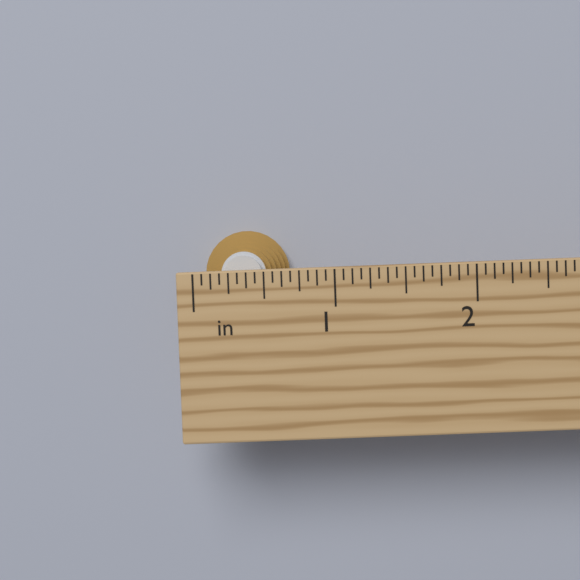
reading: 0.6875 in
